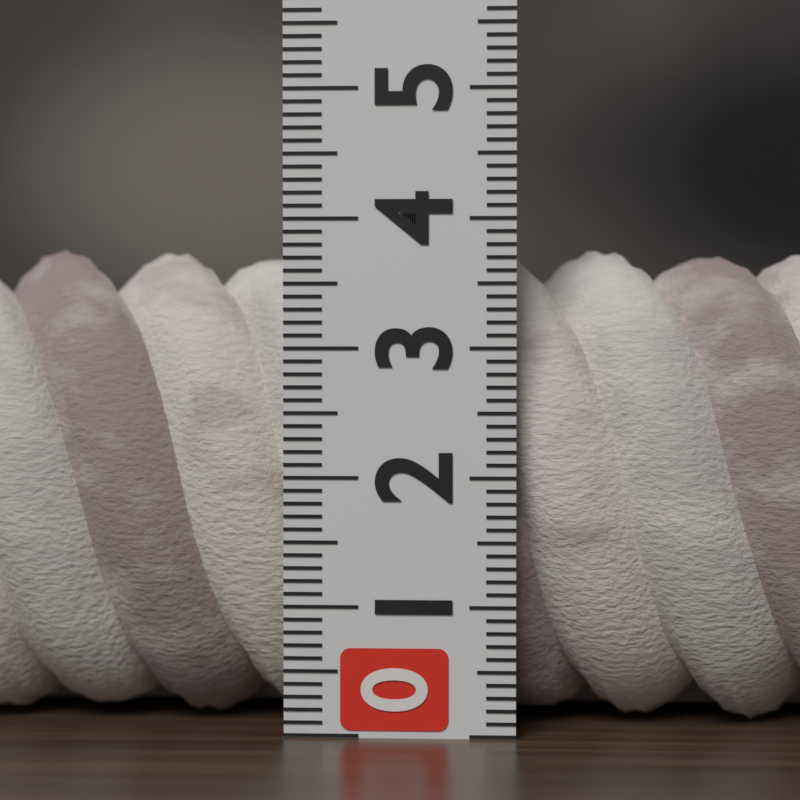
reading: 3.8 (no unit)
